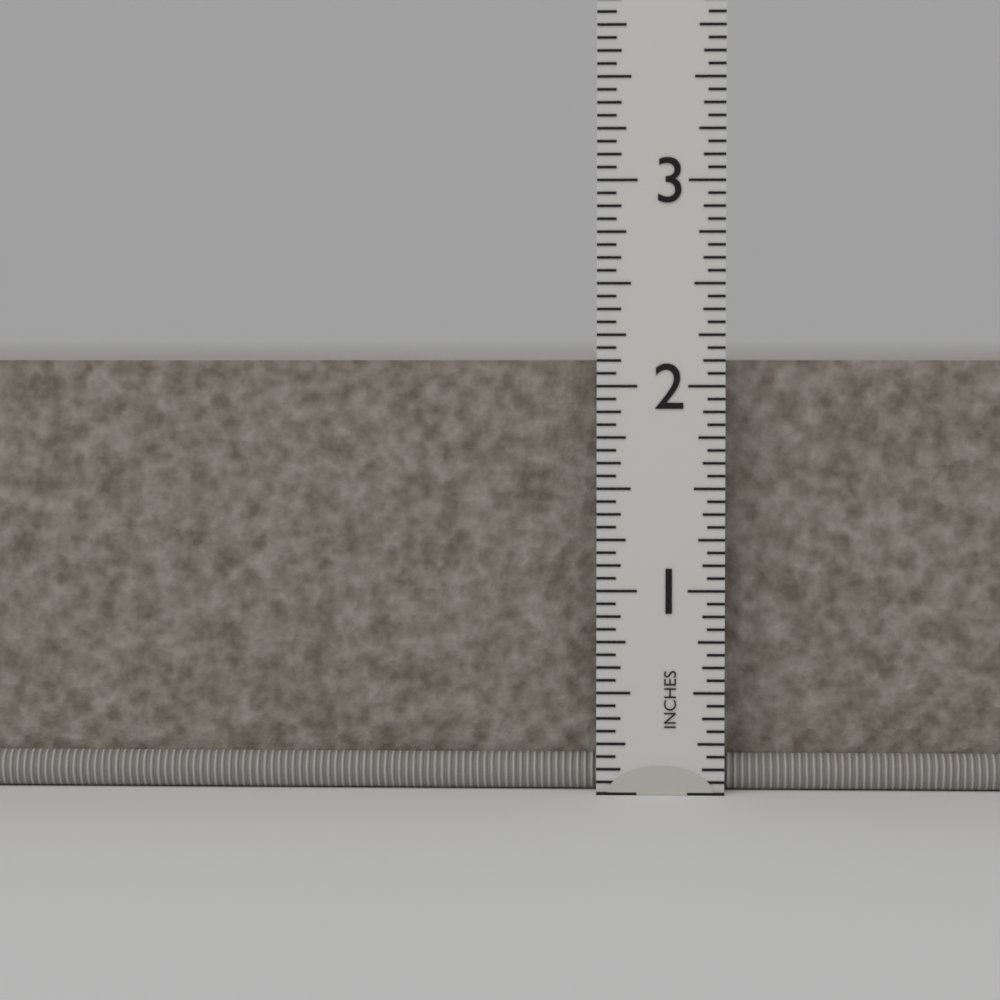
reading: 2.1250 in
